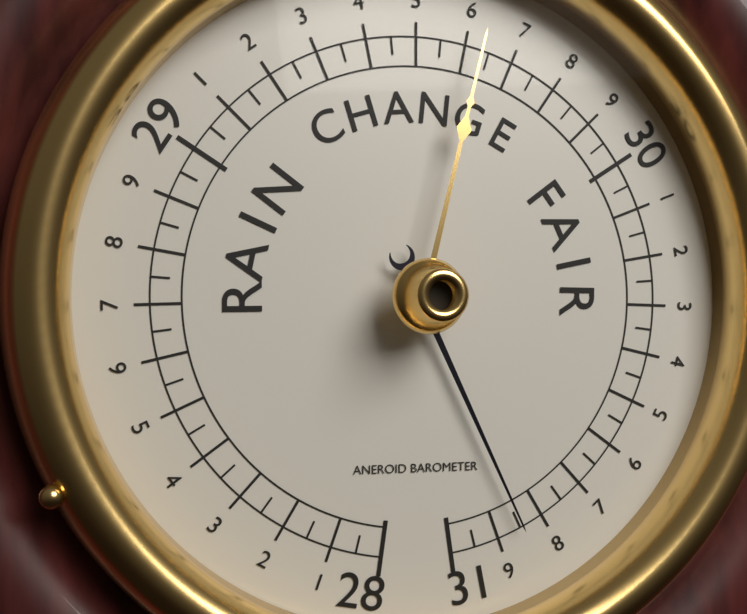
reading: 30.85 (no unit)
